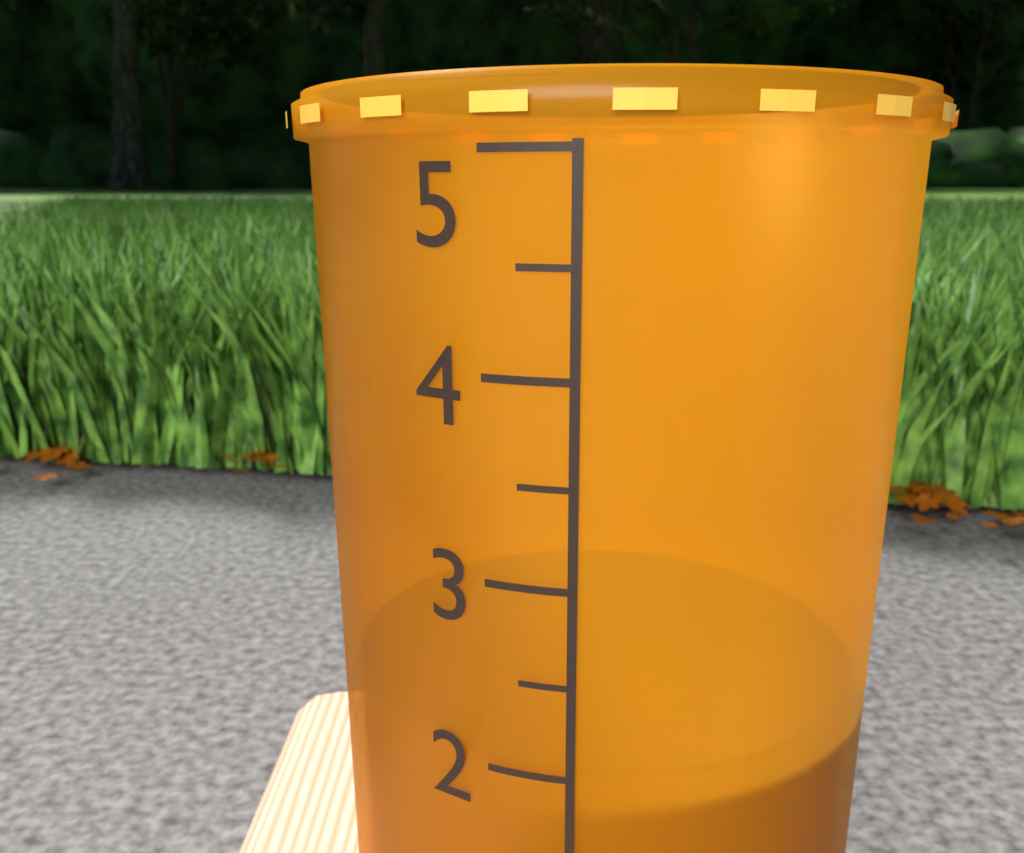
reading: 2.0 (no unit)
